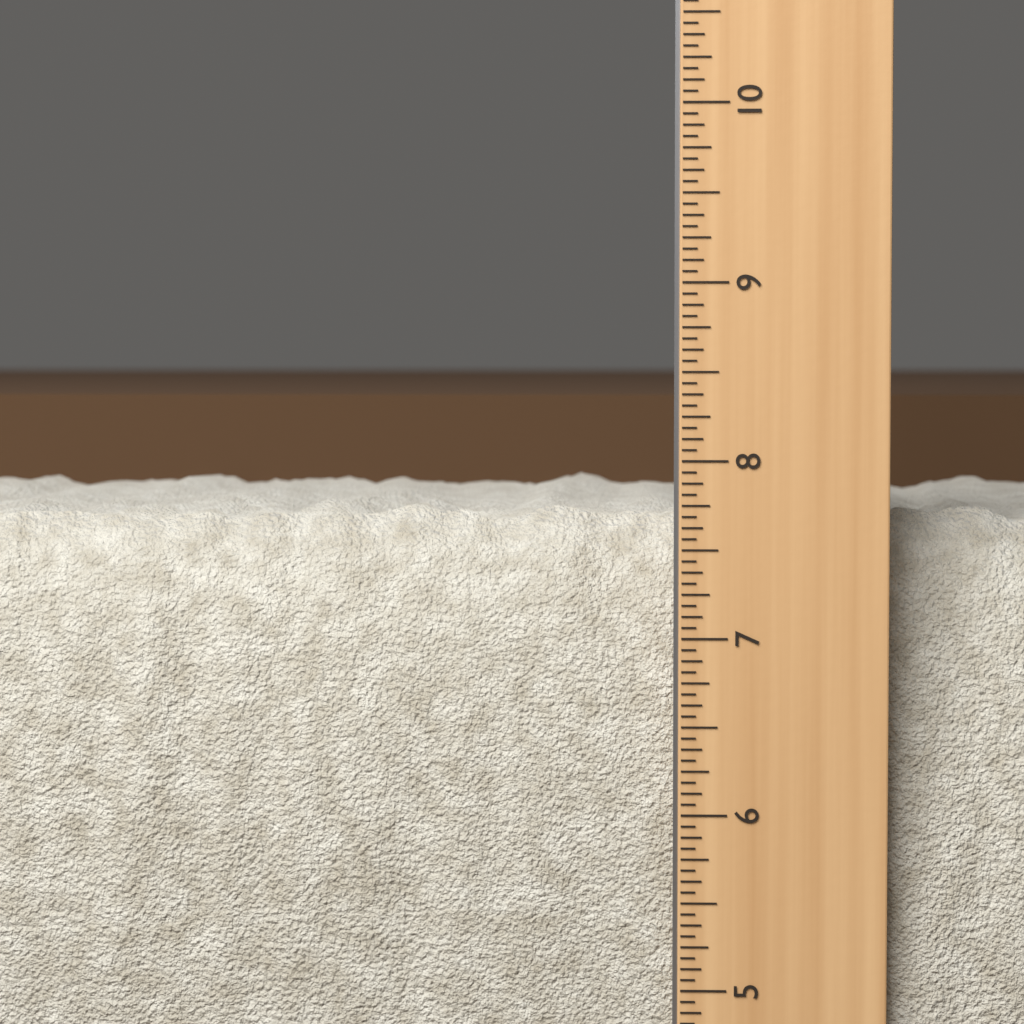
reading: 7.7500 in
